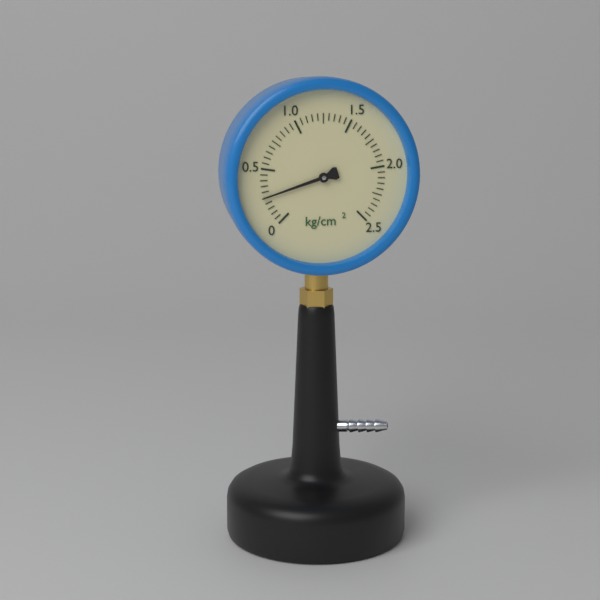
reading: 0.25 kg/cm²
